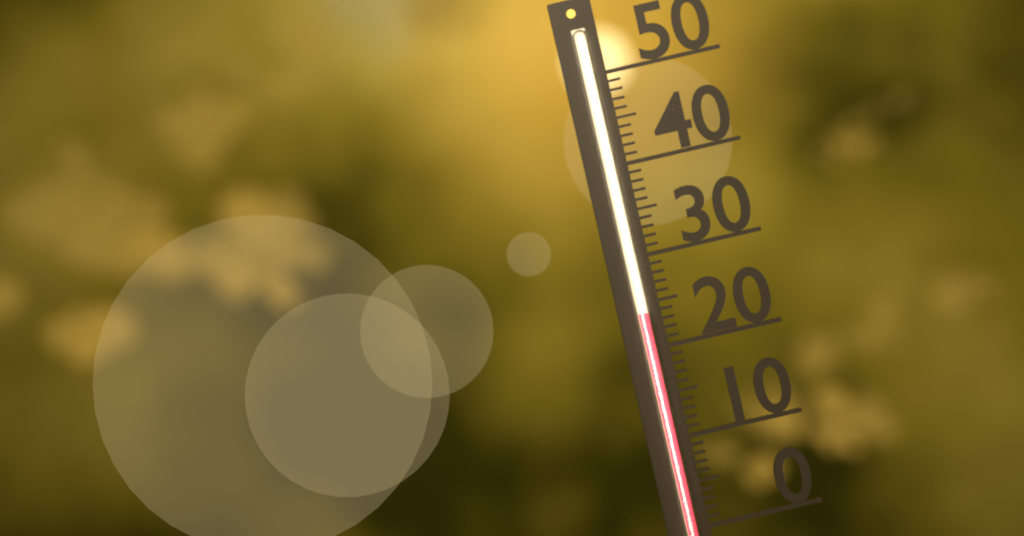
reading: 24 (no unit)
